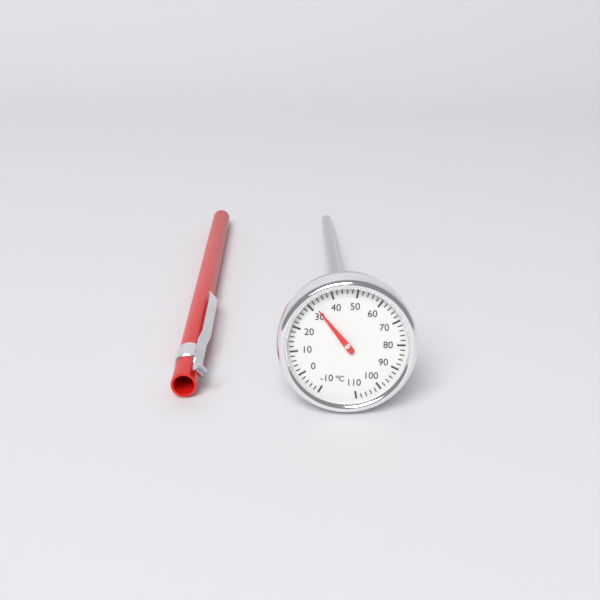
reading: 32 °C
